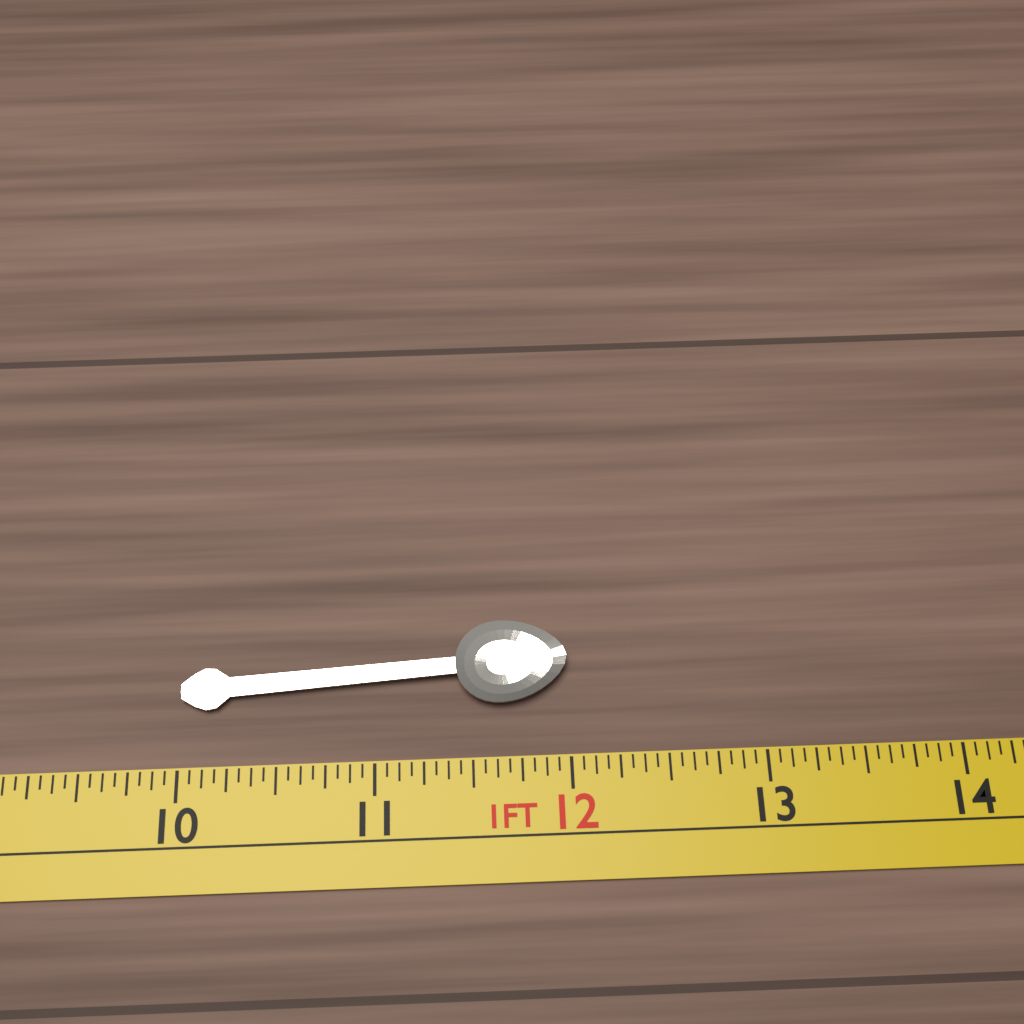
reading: 12.0000 in
